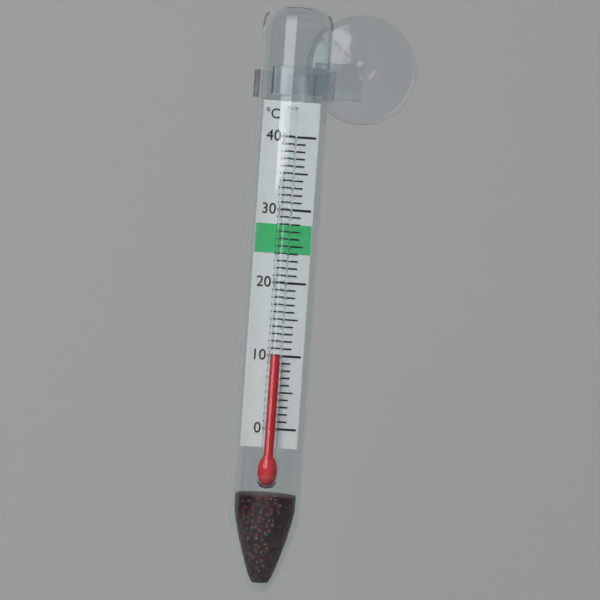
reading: 10 °C
